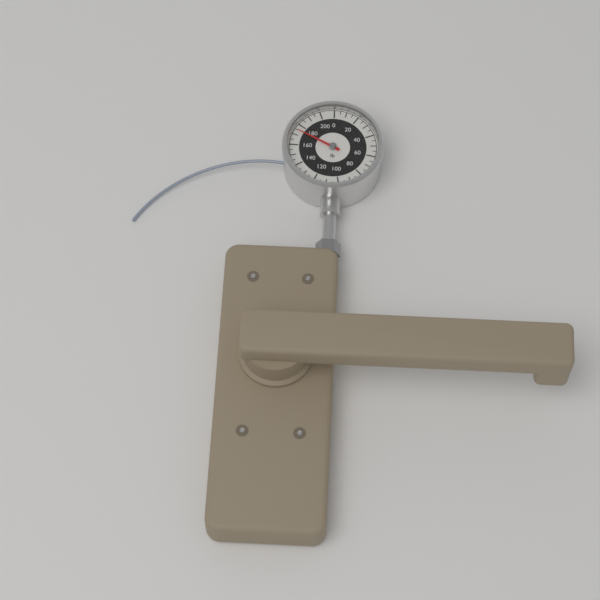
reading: 175 lb
